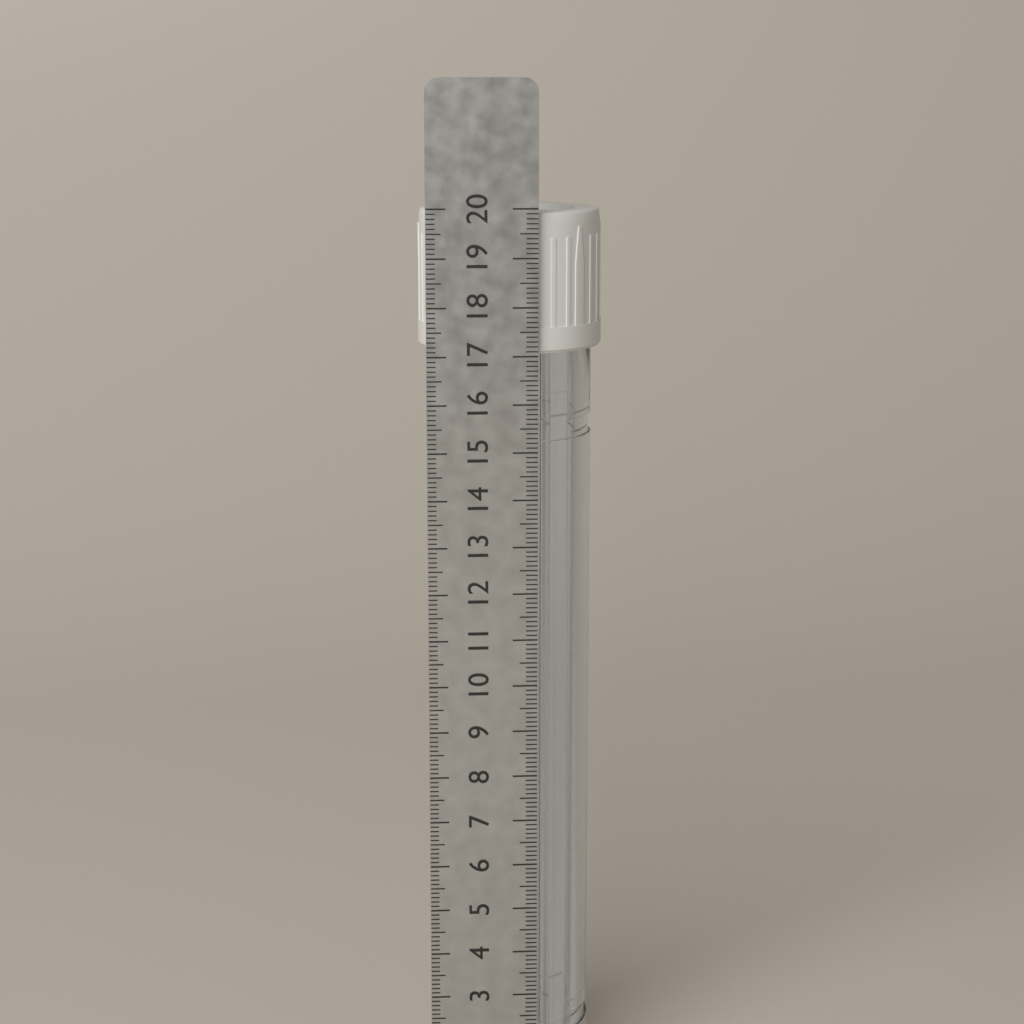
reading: 19.9 cm
